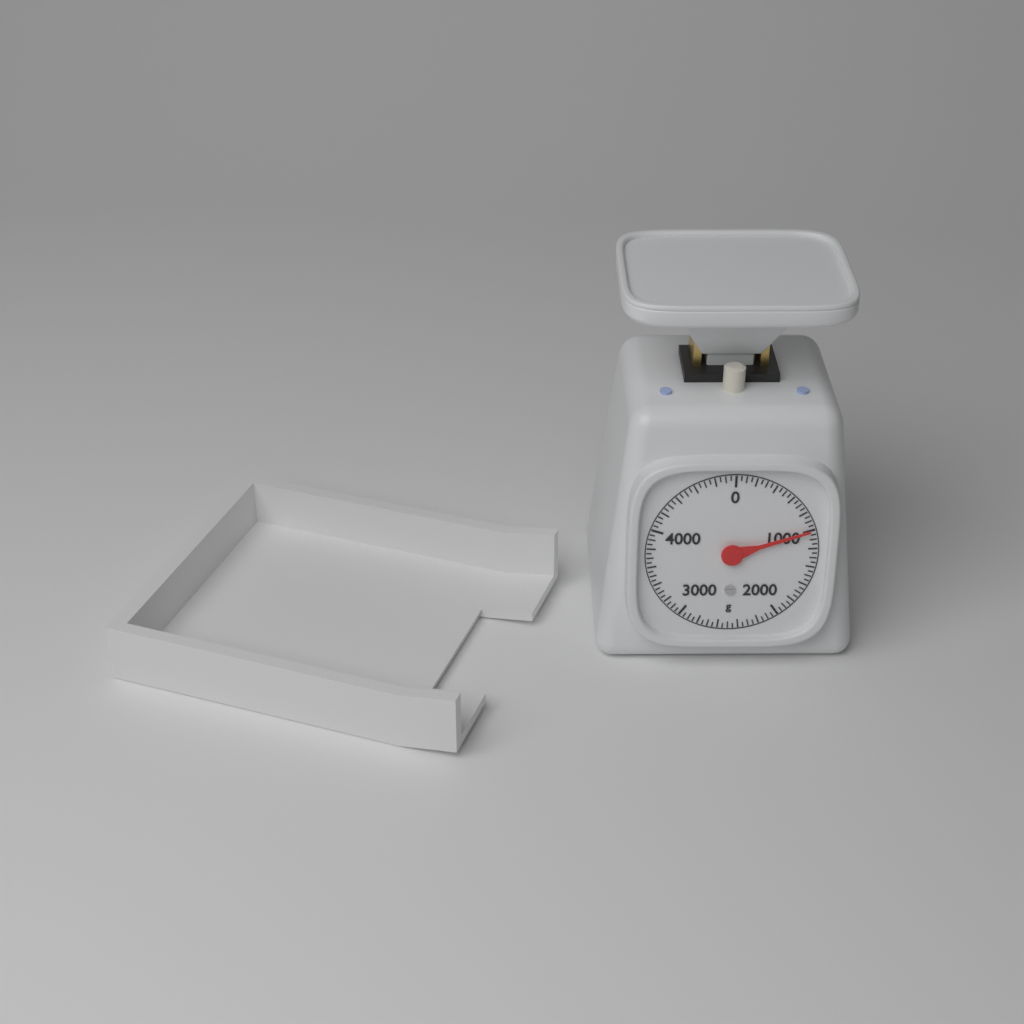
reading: 1000 g
